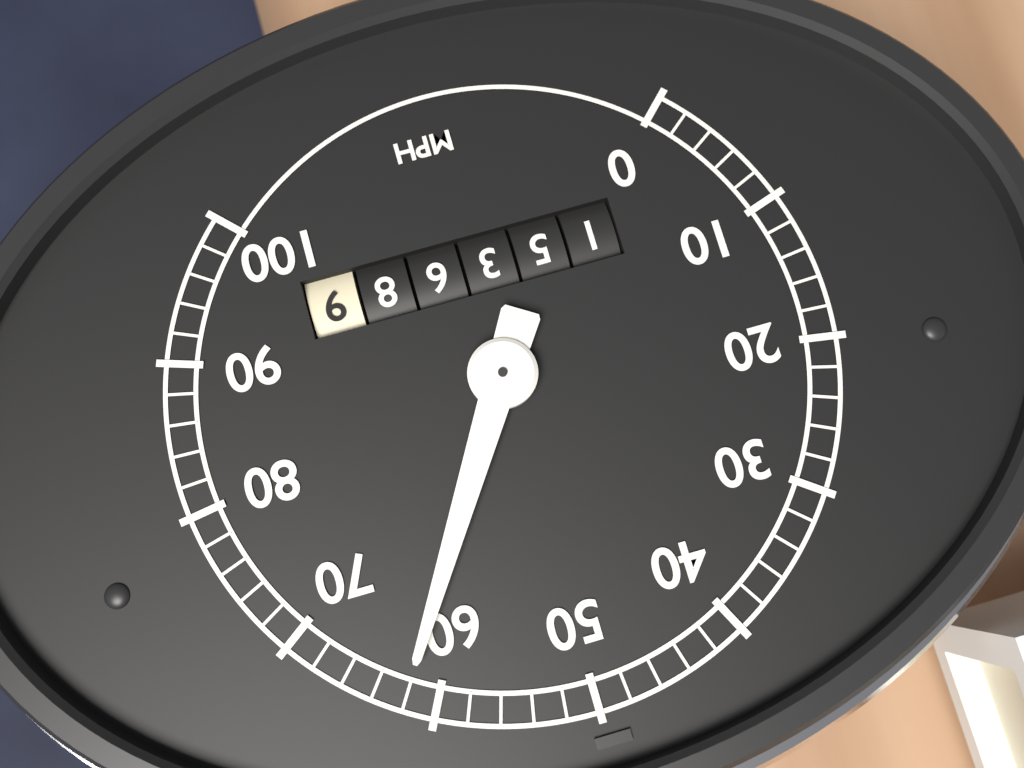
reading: 62 mph
